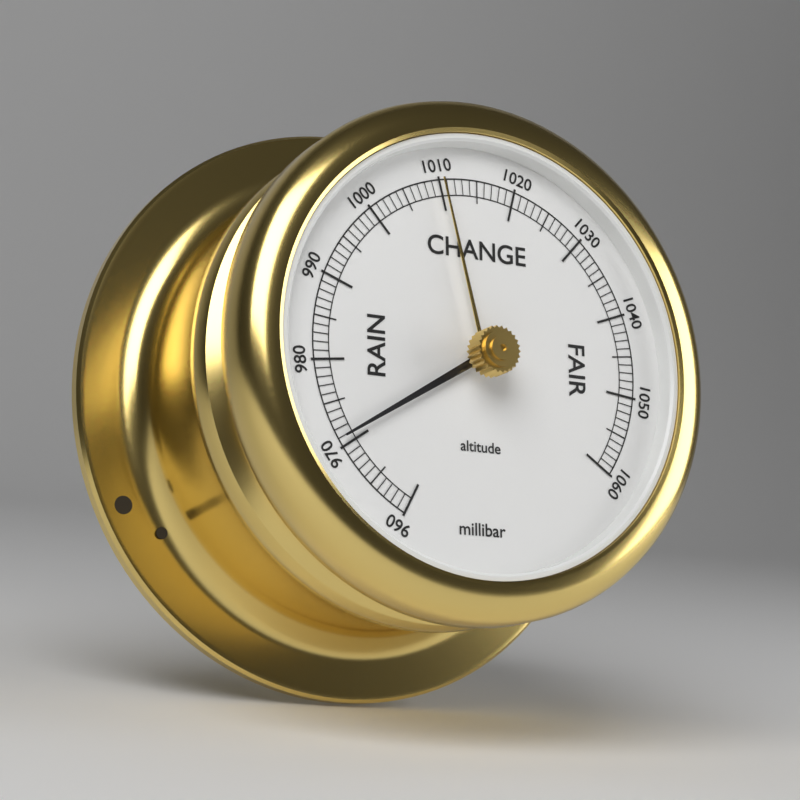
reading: 971 millibar
